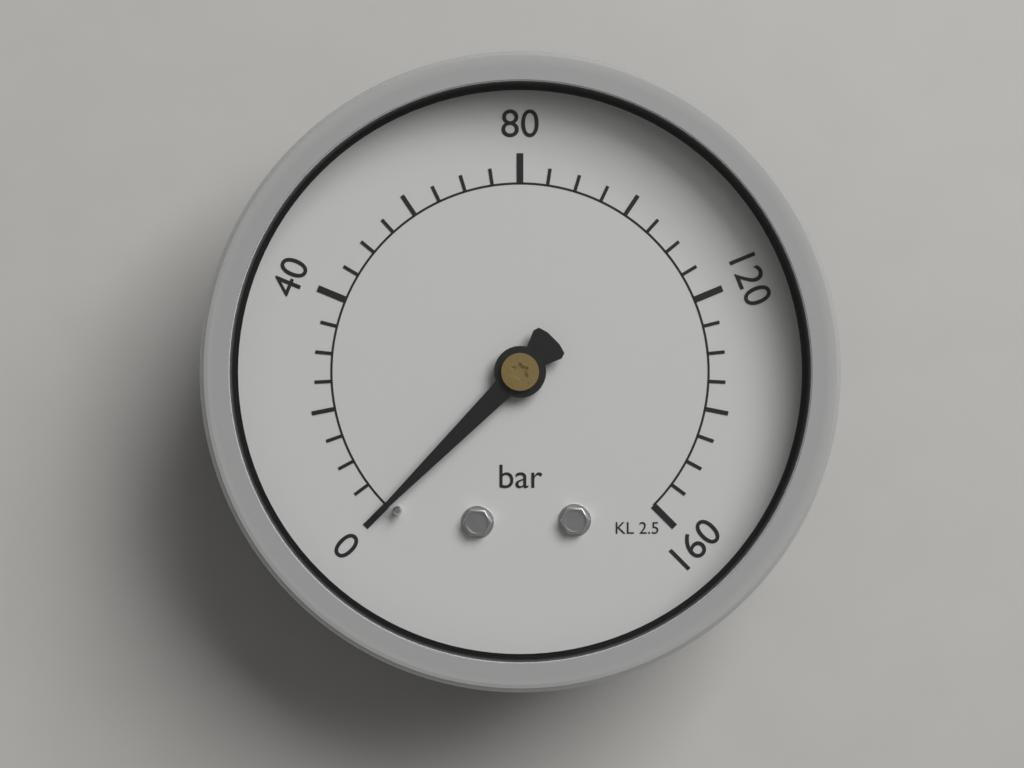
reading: 0 bar
